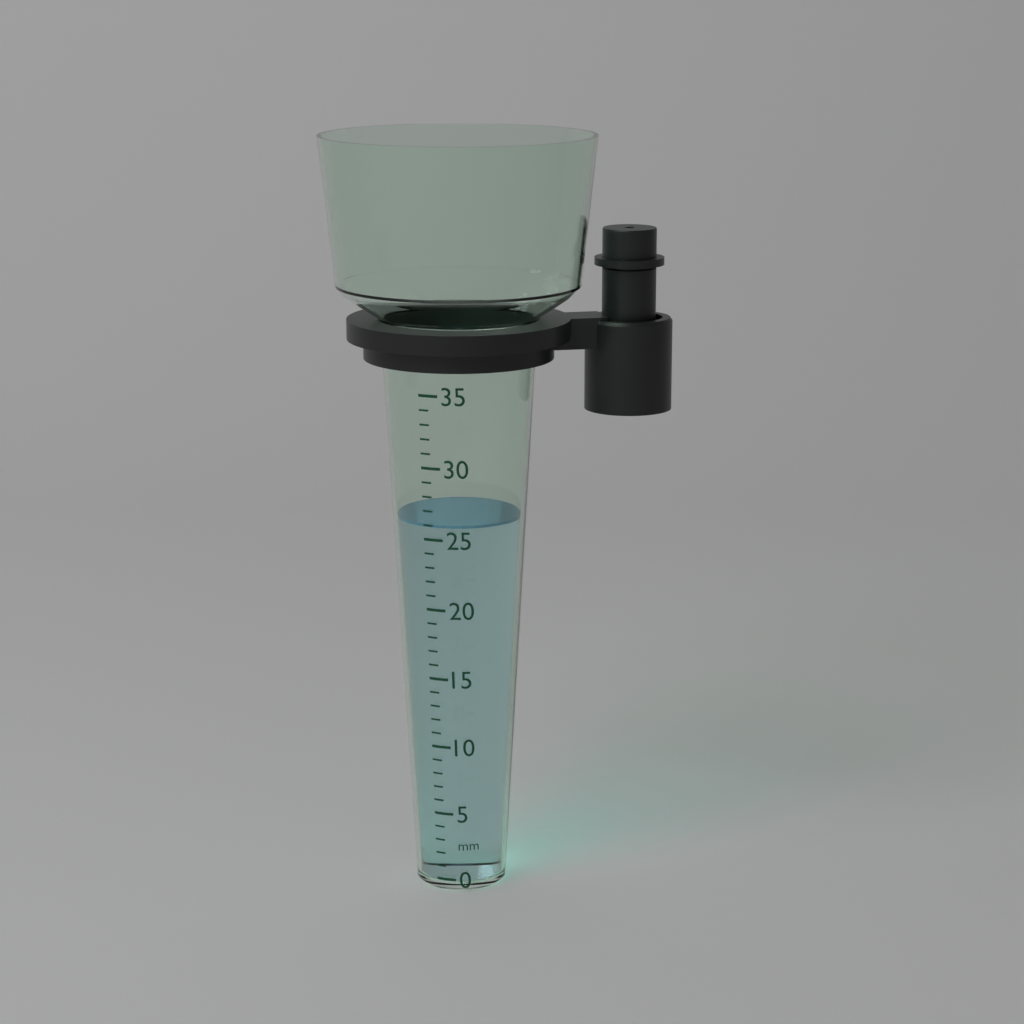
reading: 26 mm
